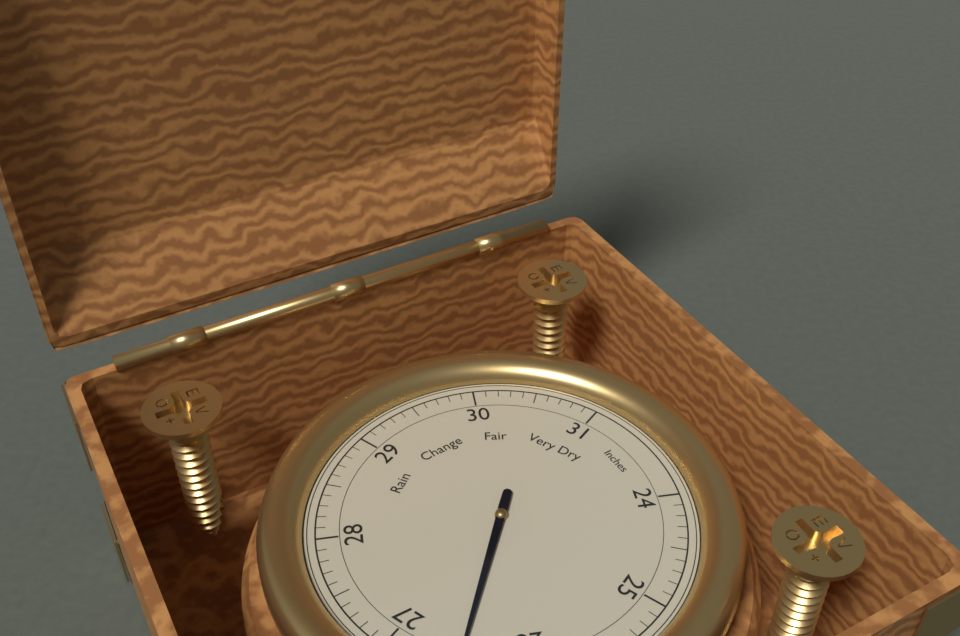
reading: 26.5 Inches
